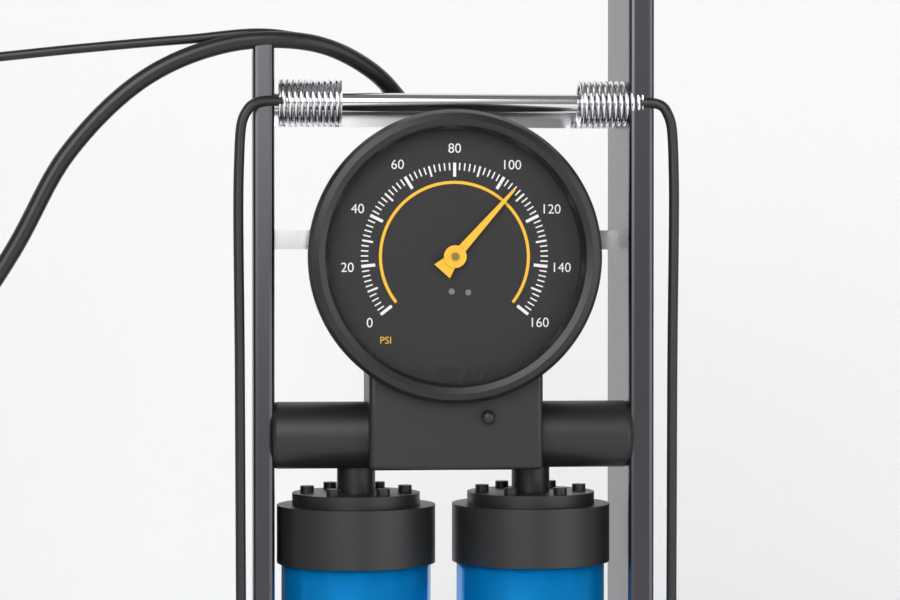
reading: 106 psi
